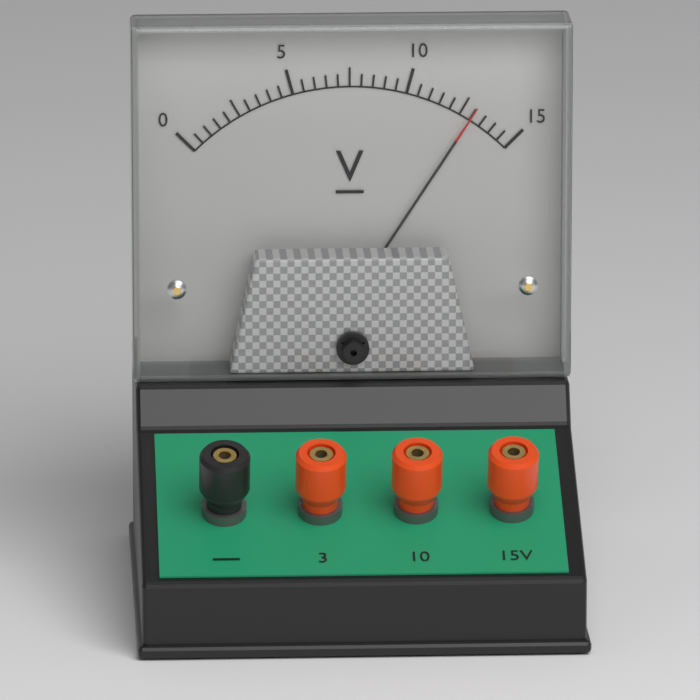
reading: 13.0 V
